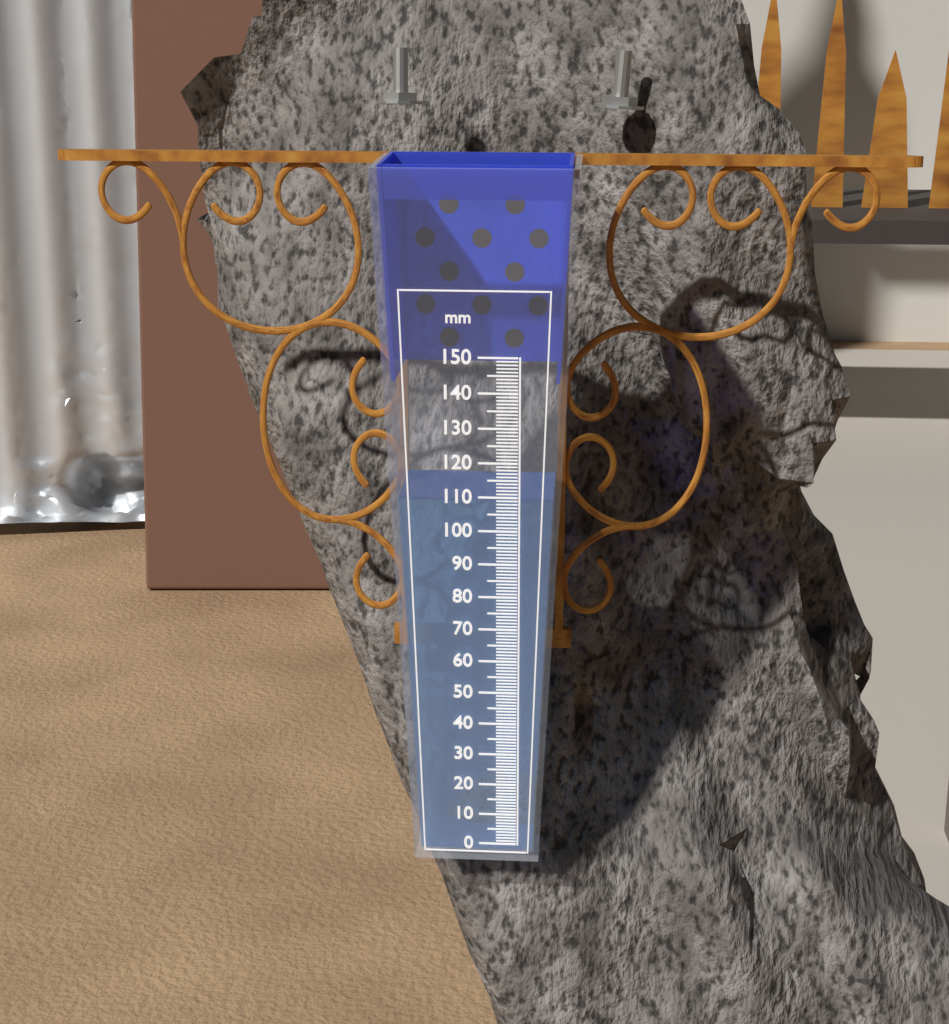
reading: 109 mm
